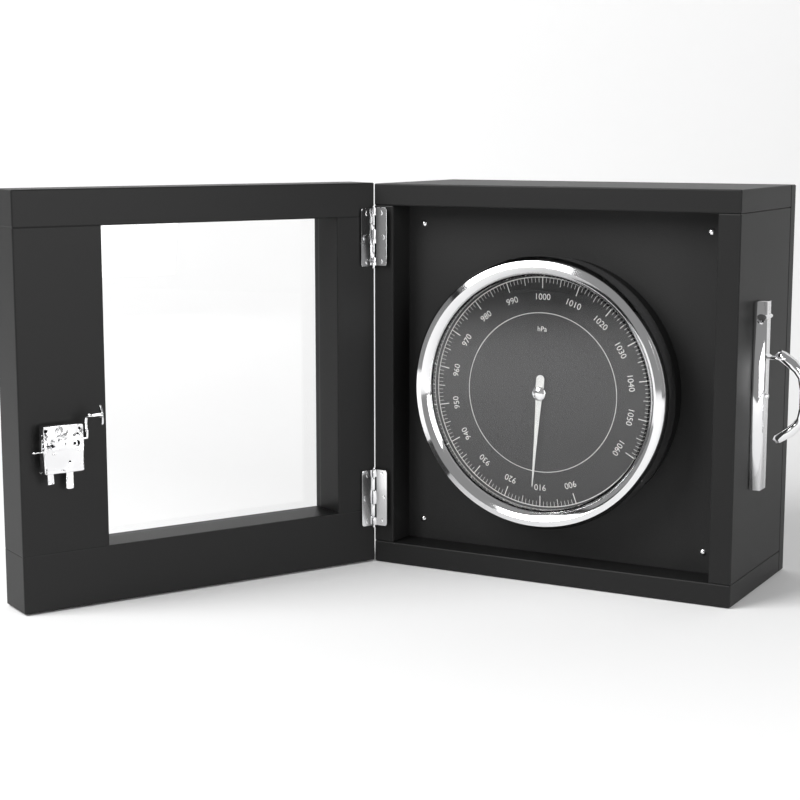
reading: 912 hPa
